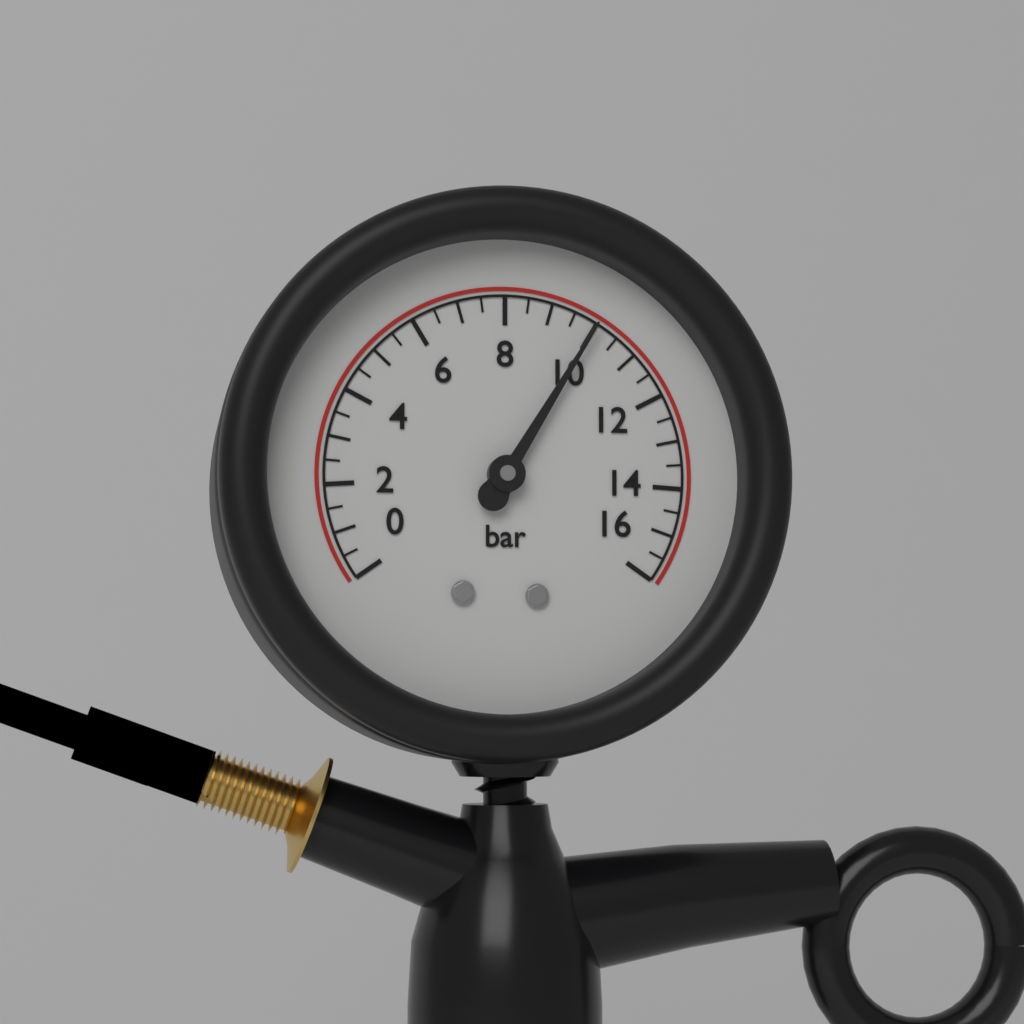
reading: 10.0 bar
